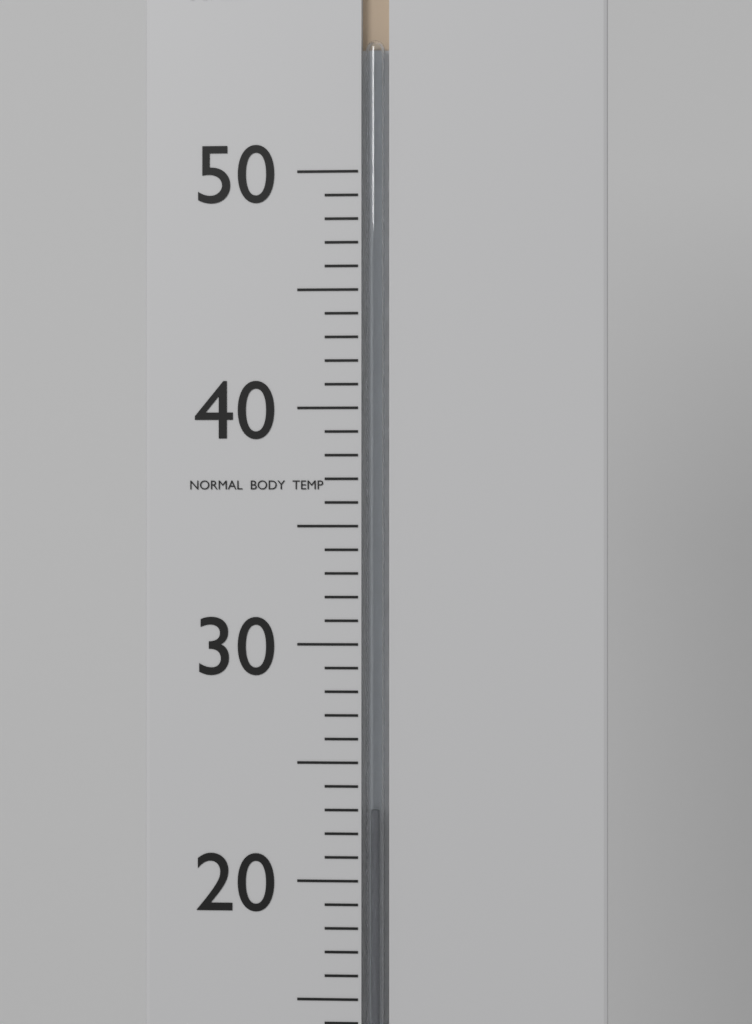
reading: 23 °C
